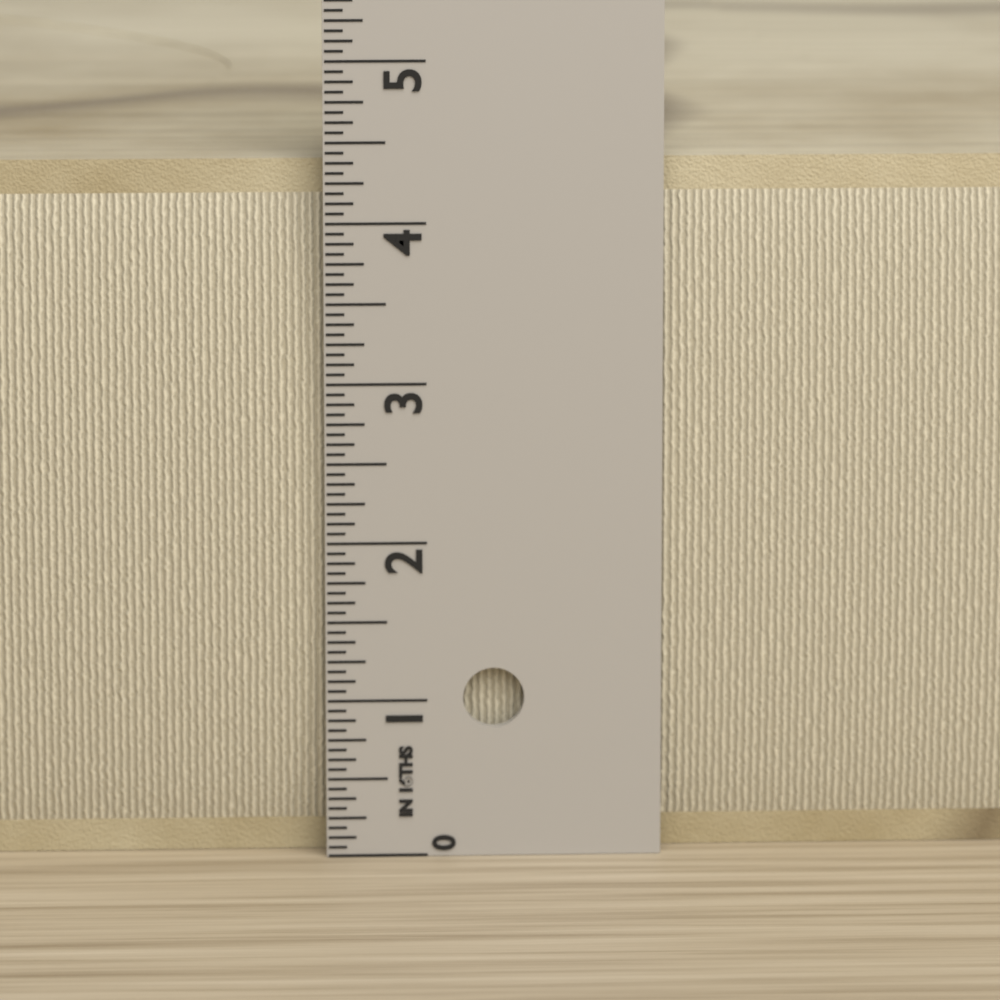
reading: 4.3750 in
